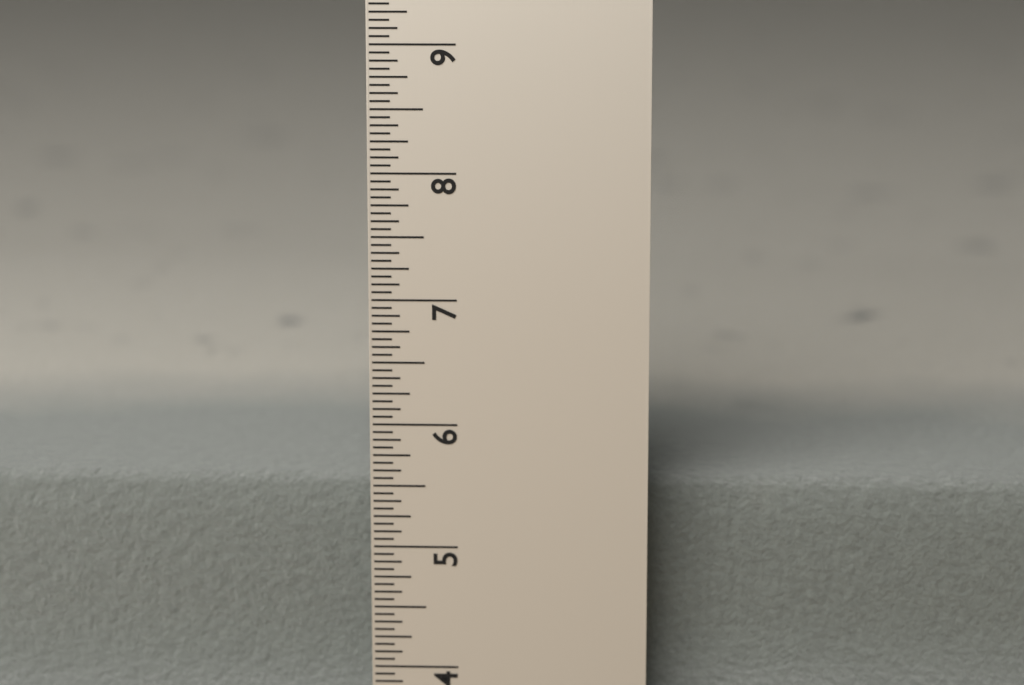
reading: 5.4375 in
